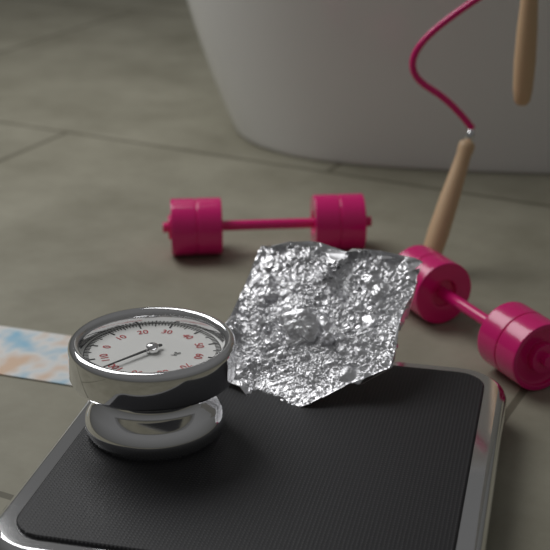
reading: 101 kg
